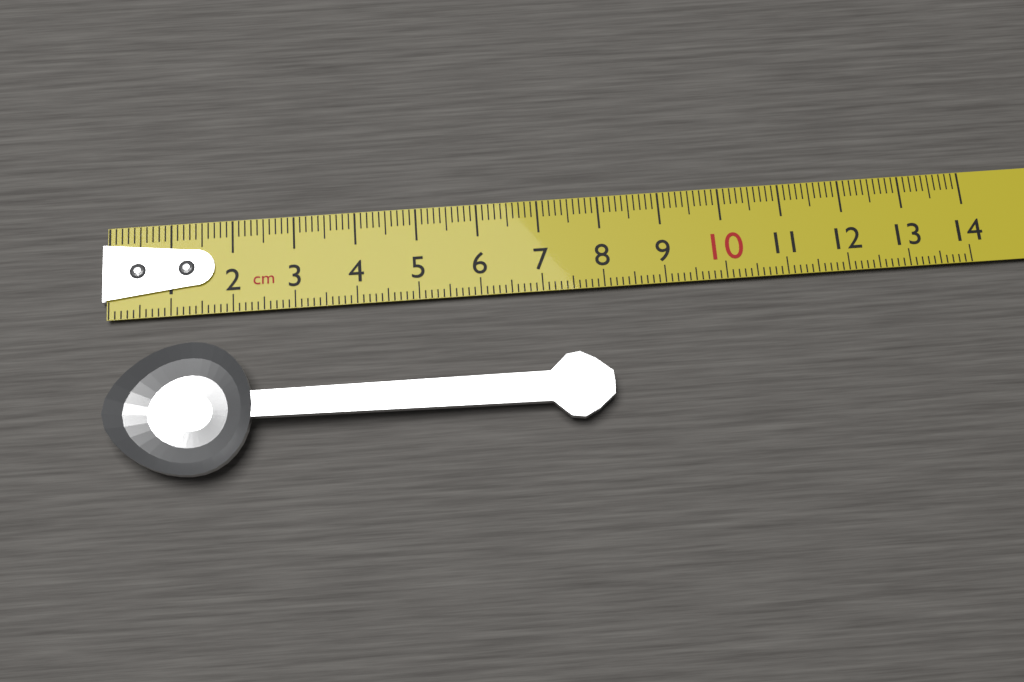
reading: 8.0 cm
